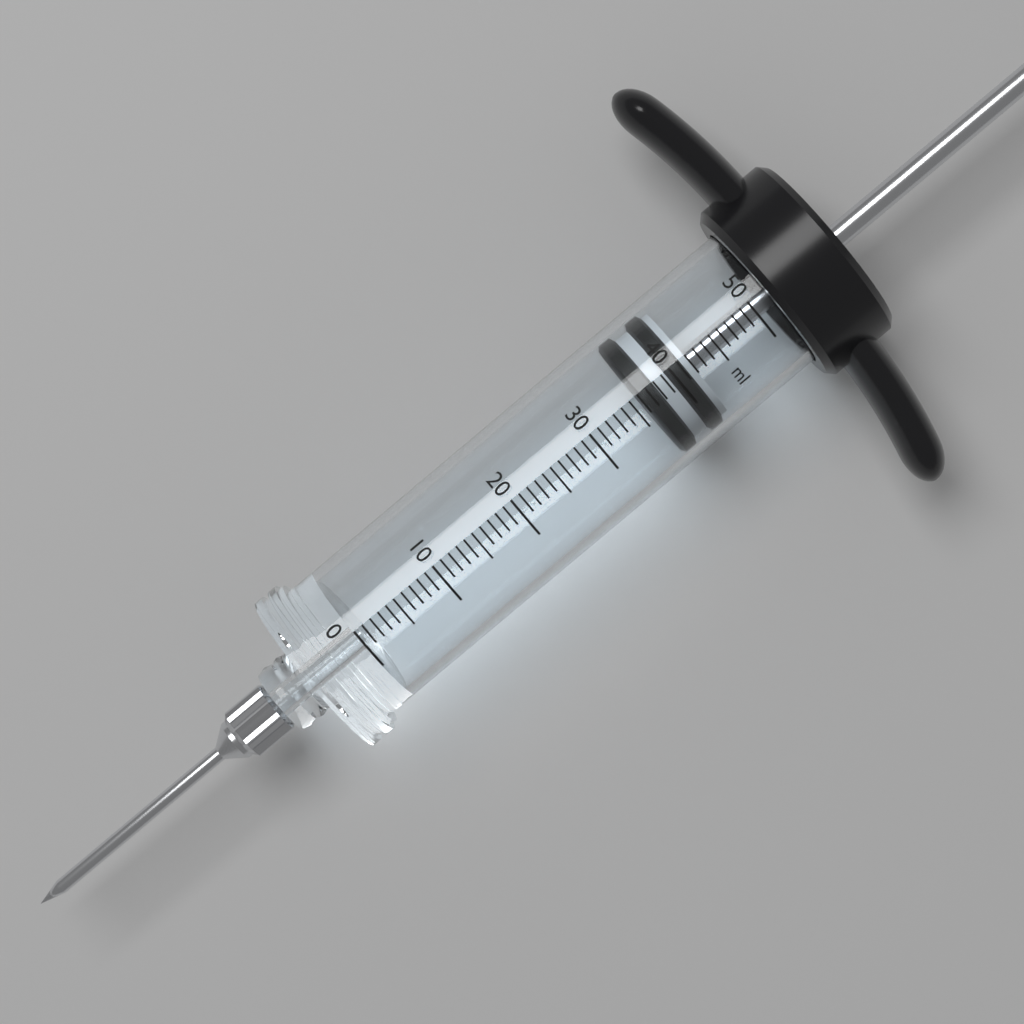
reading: 36 ml
